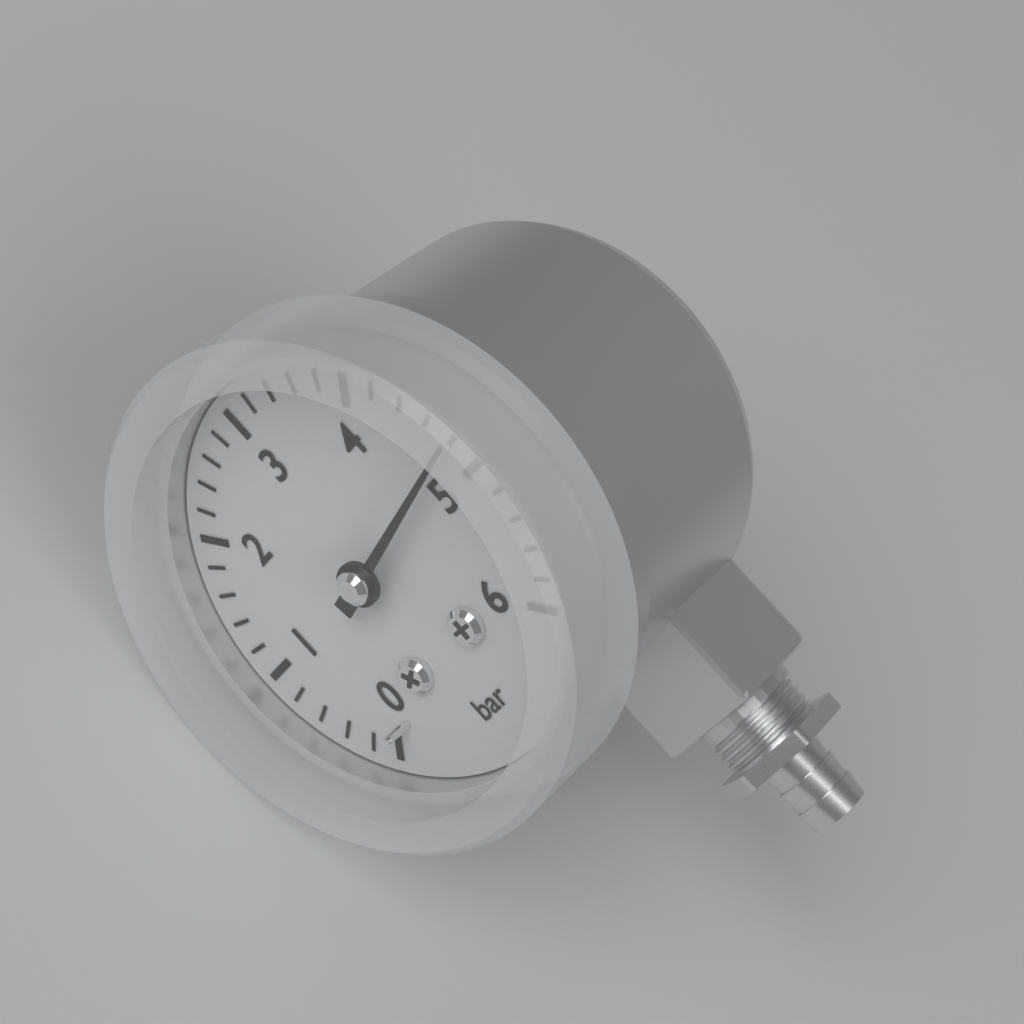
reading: 4.8 bar
